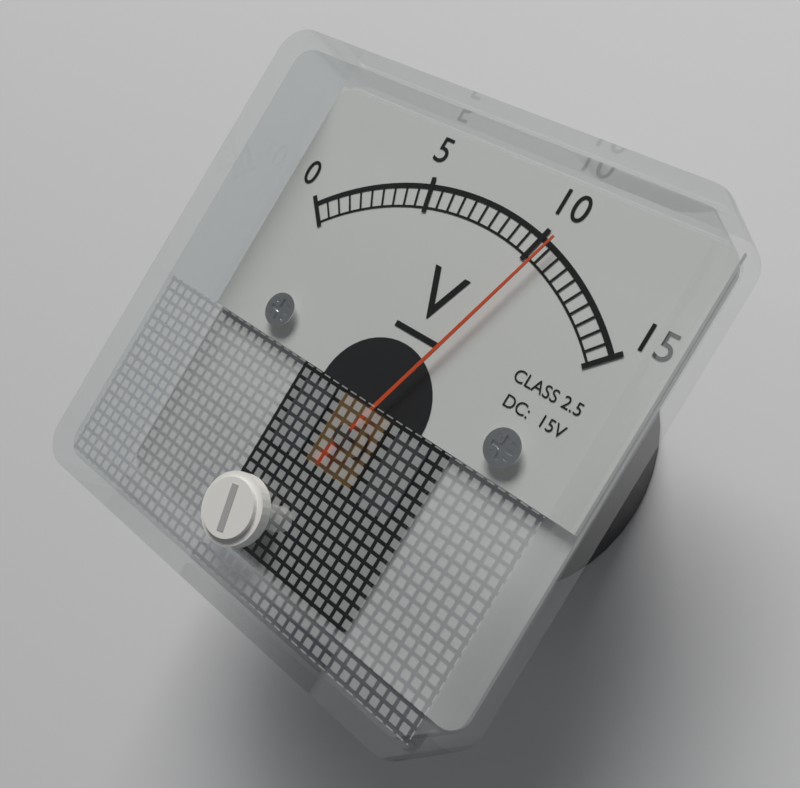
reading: 10.5 V
